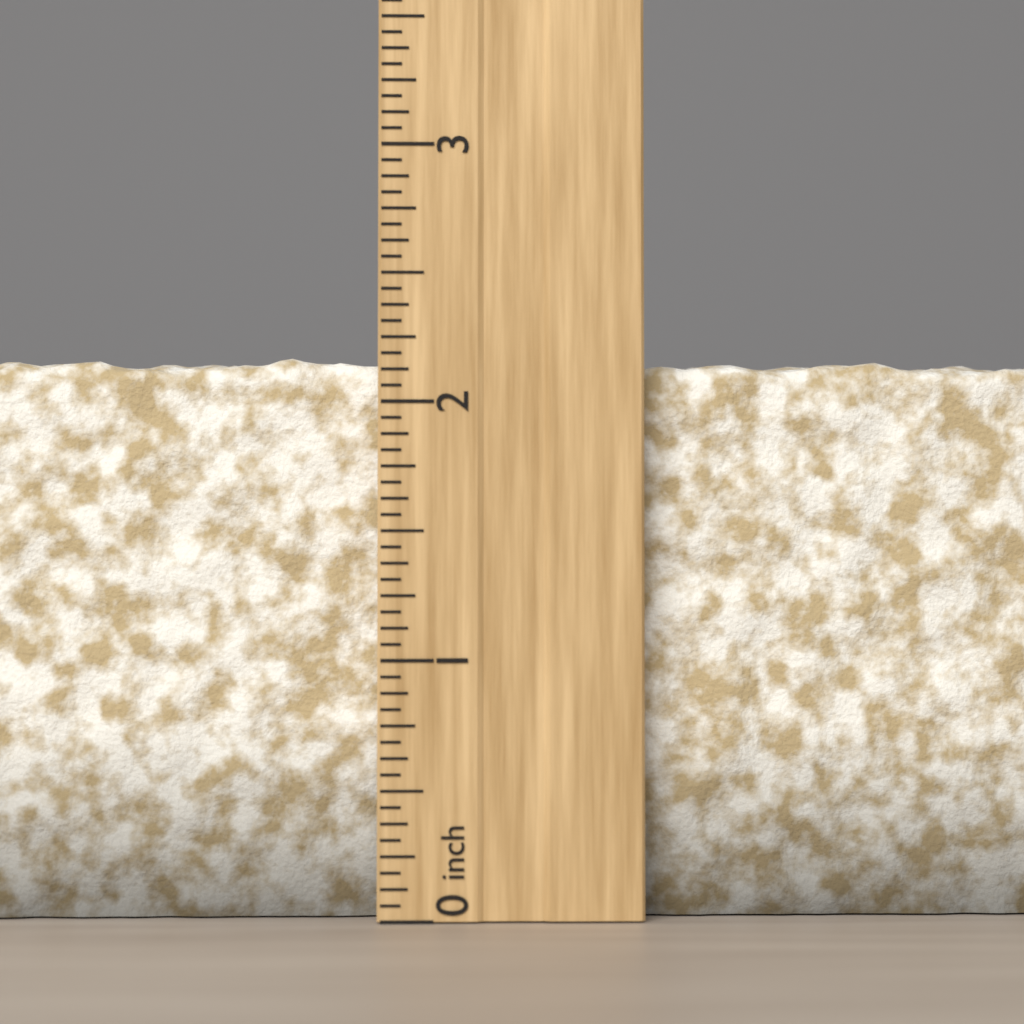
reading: 2.1875 inch
